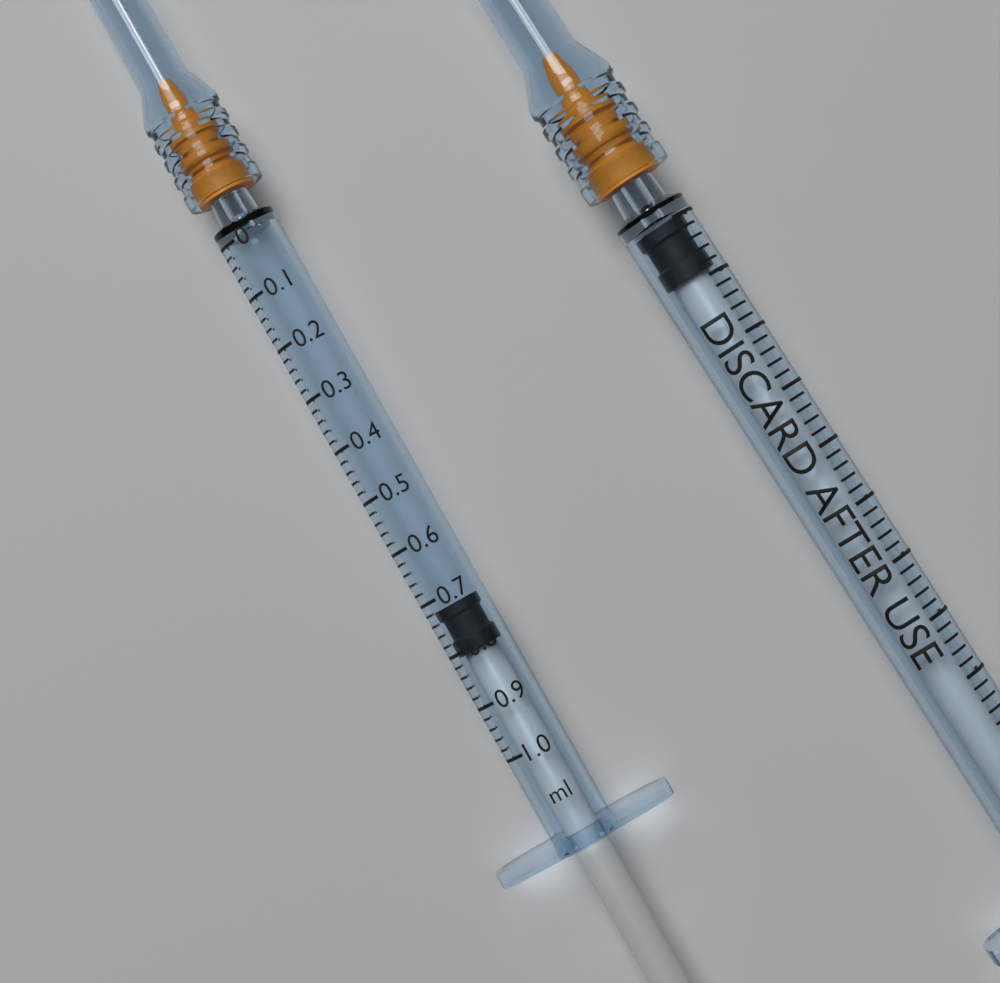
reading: 0.72 ml
